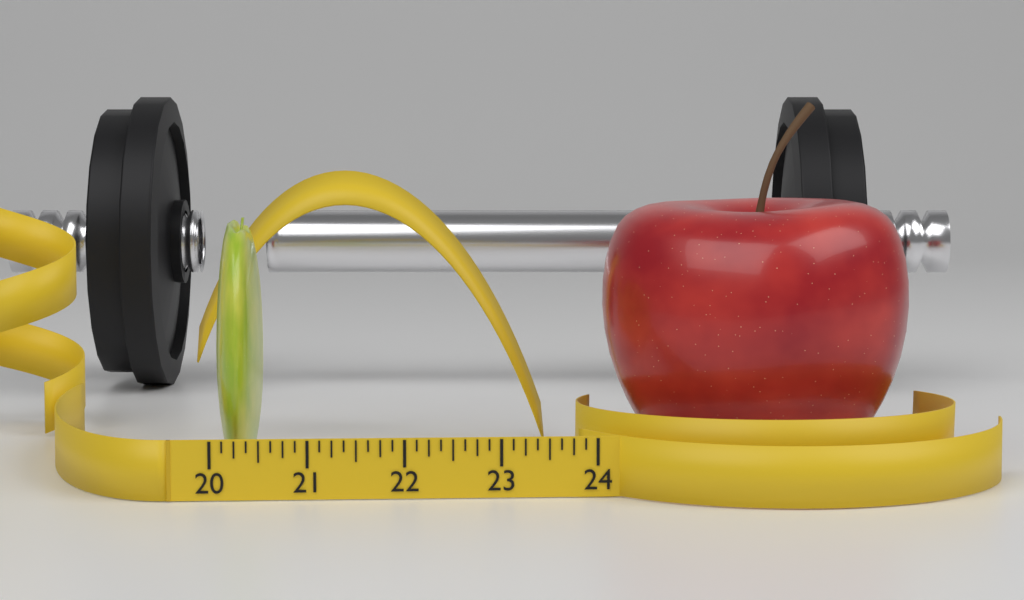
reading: 20.500 (no unit)
